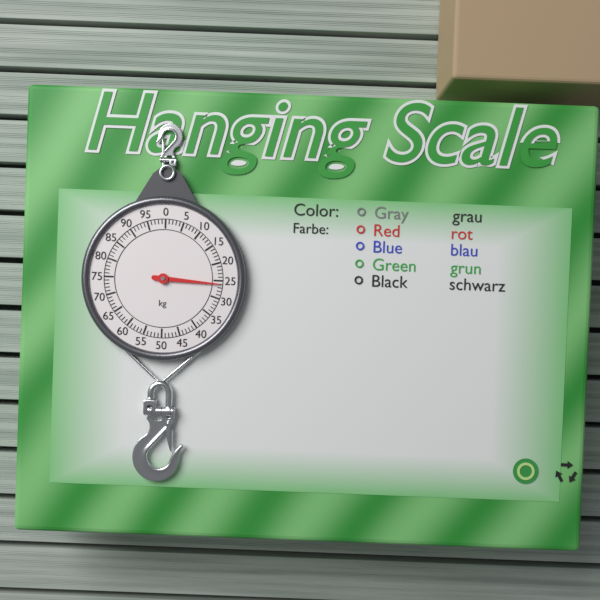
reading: 26 kg
